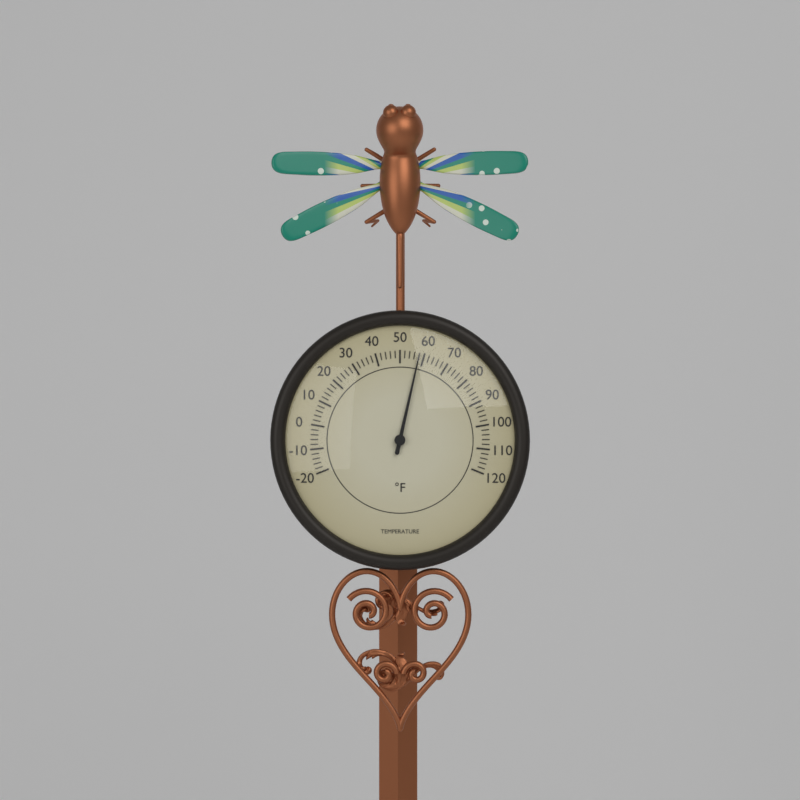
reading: 58 °F
